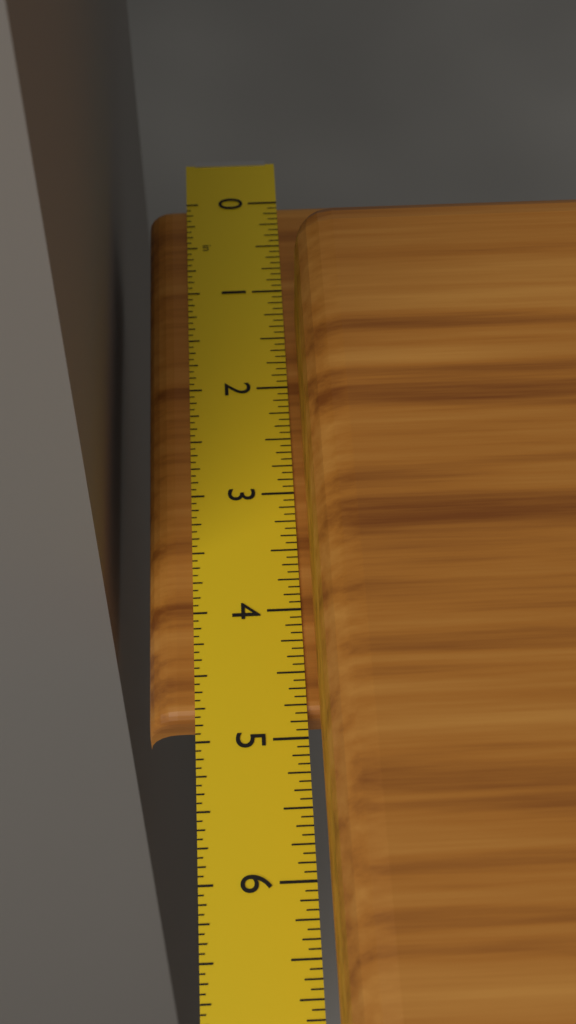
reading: 4.8125 in
